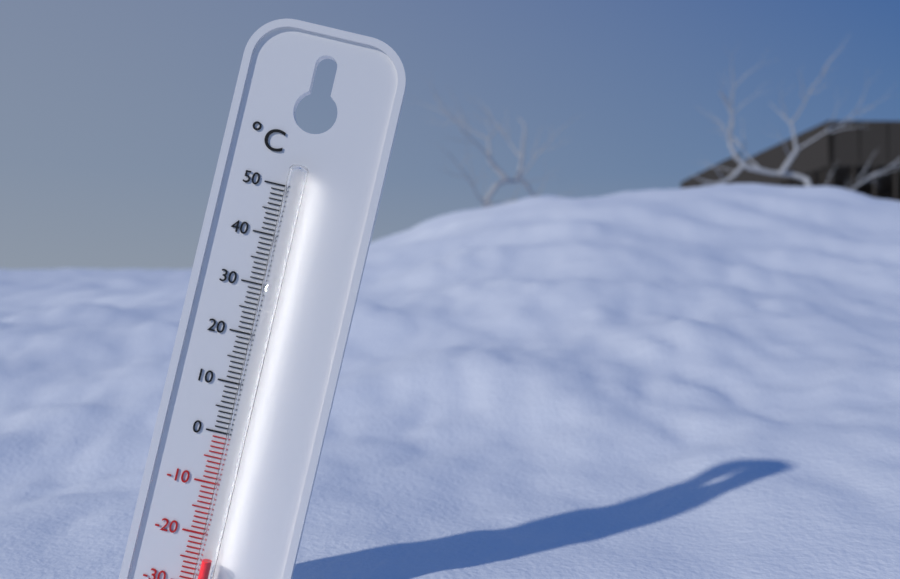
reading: -24 °C
